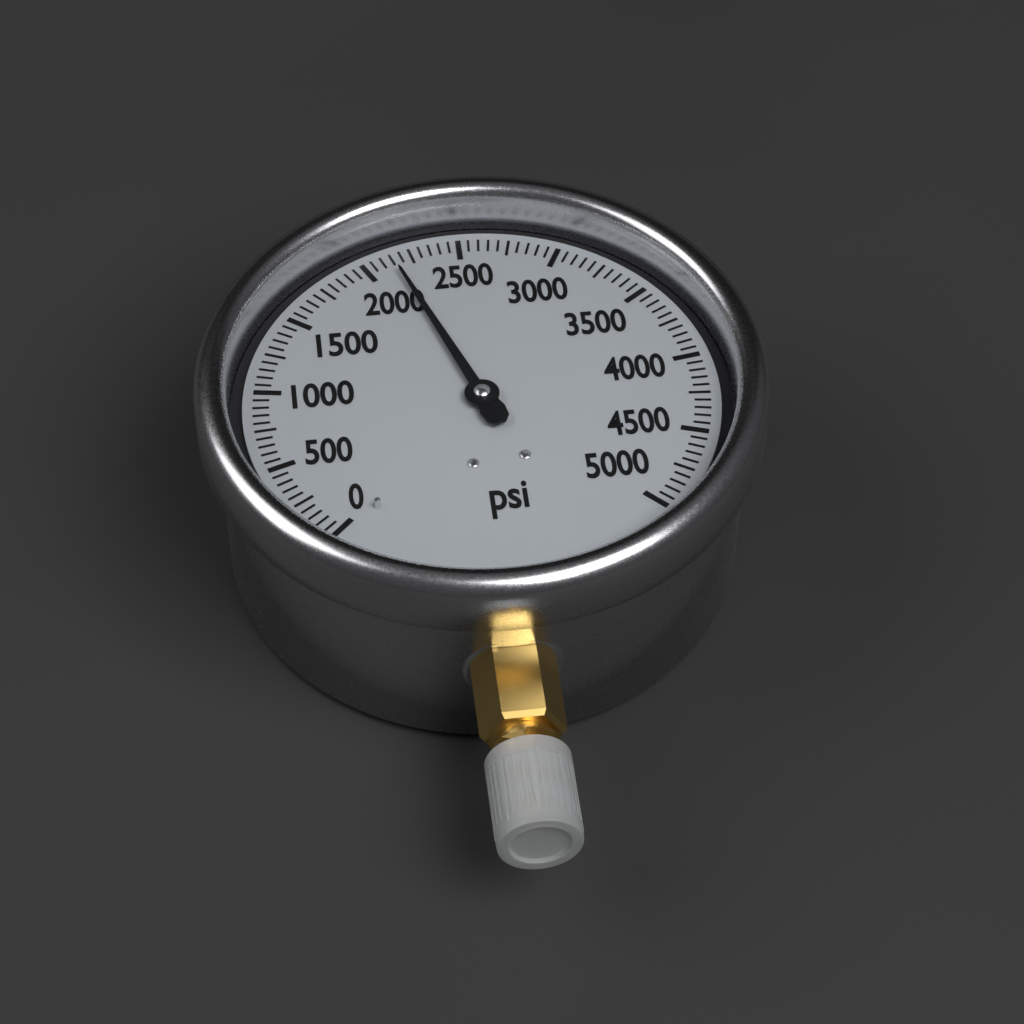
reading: 2150 psi
